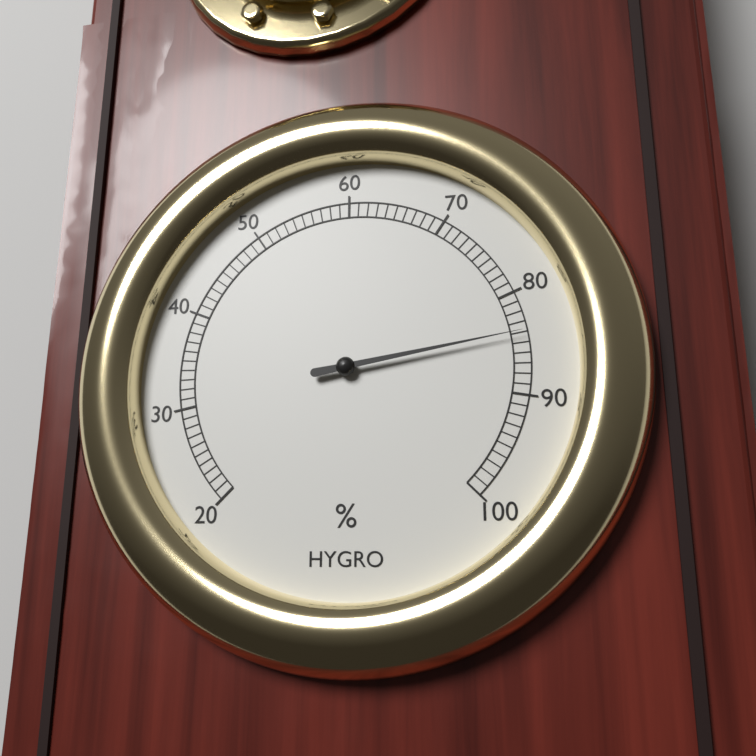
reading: 84 %
